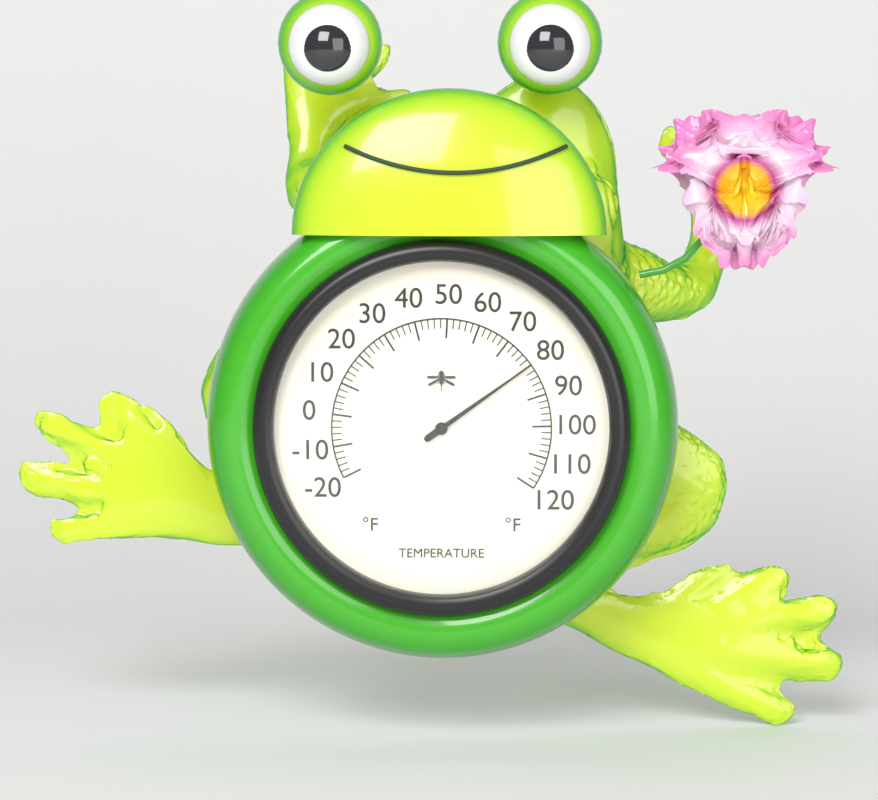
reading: 80 °F
